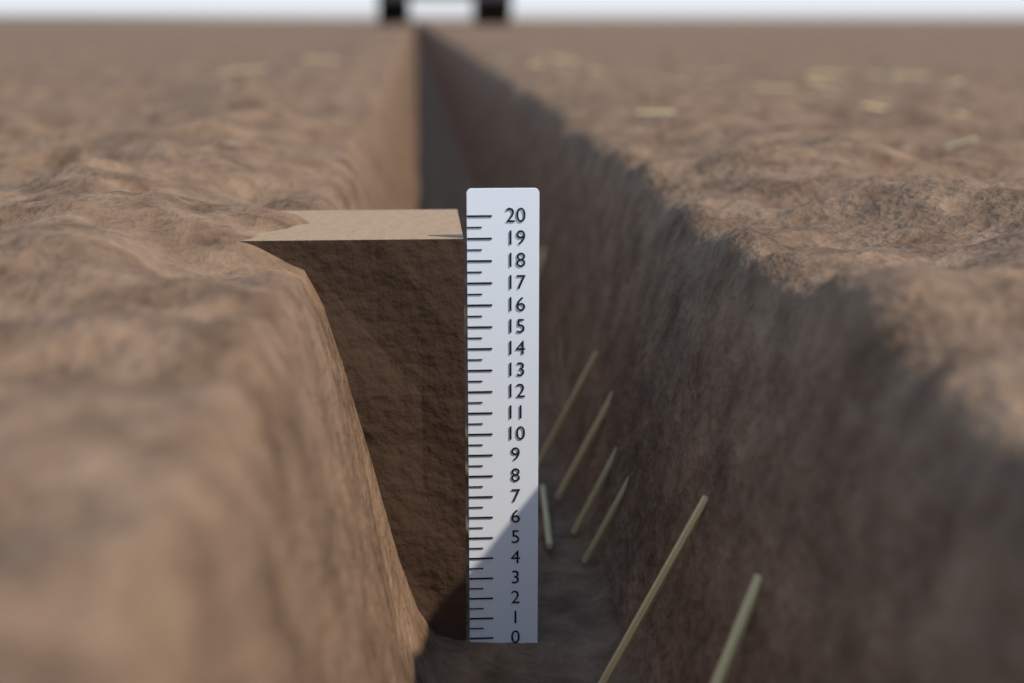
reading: 19.0 (no unit)
